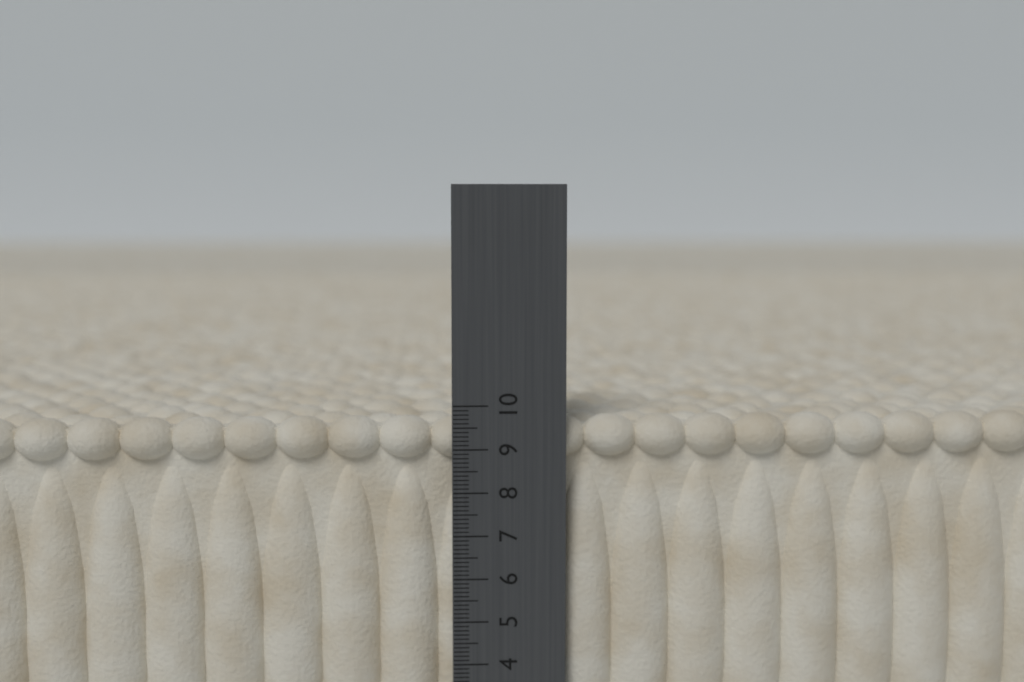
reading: 9.7 cm
